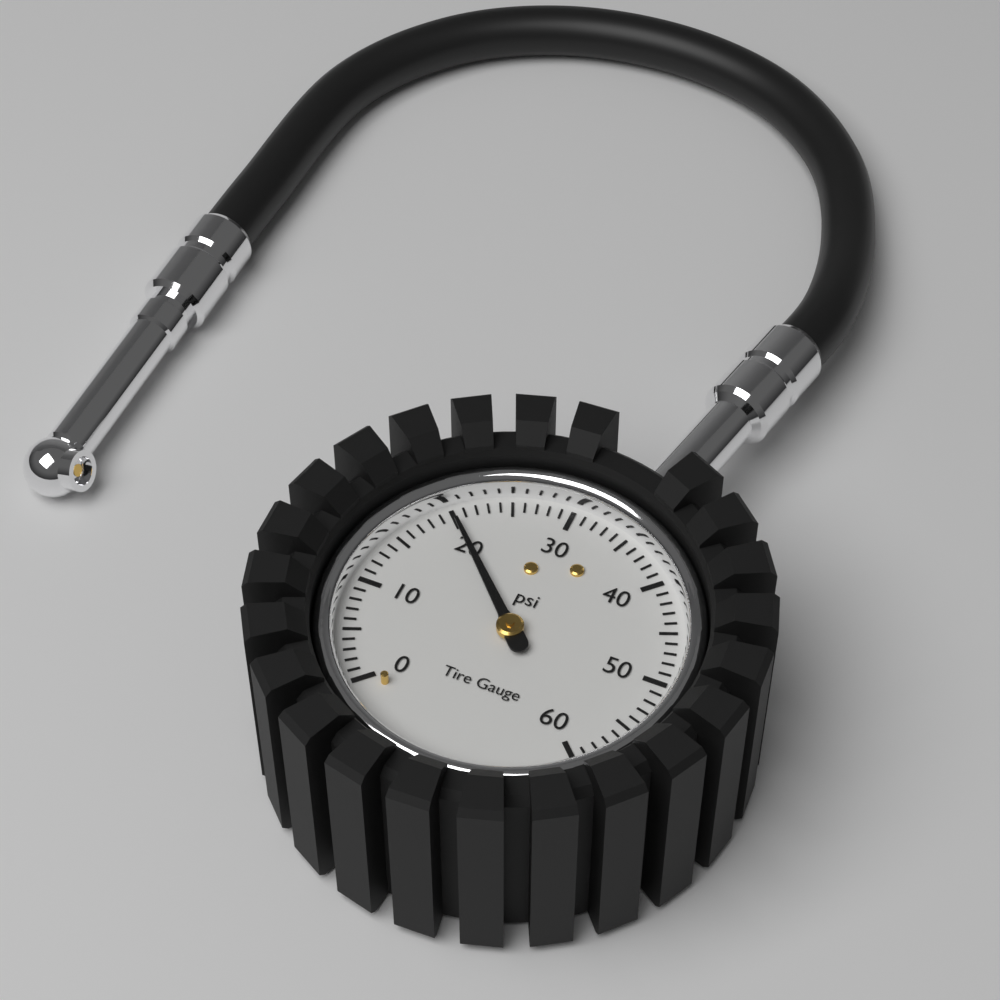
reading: 20 psi
